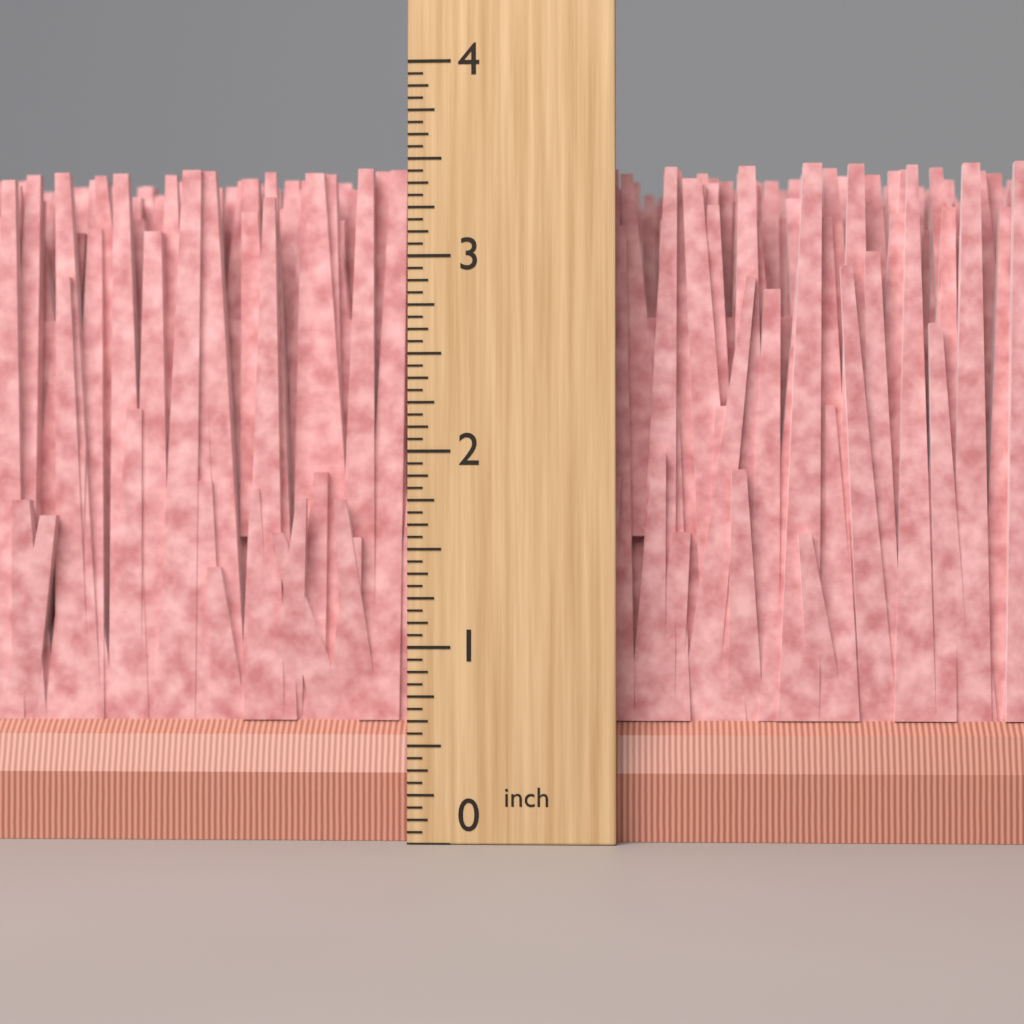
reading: 3.5000 inch
